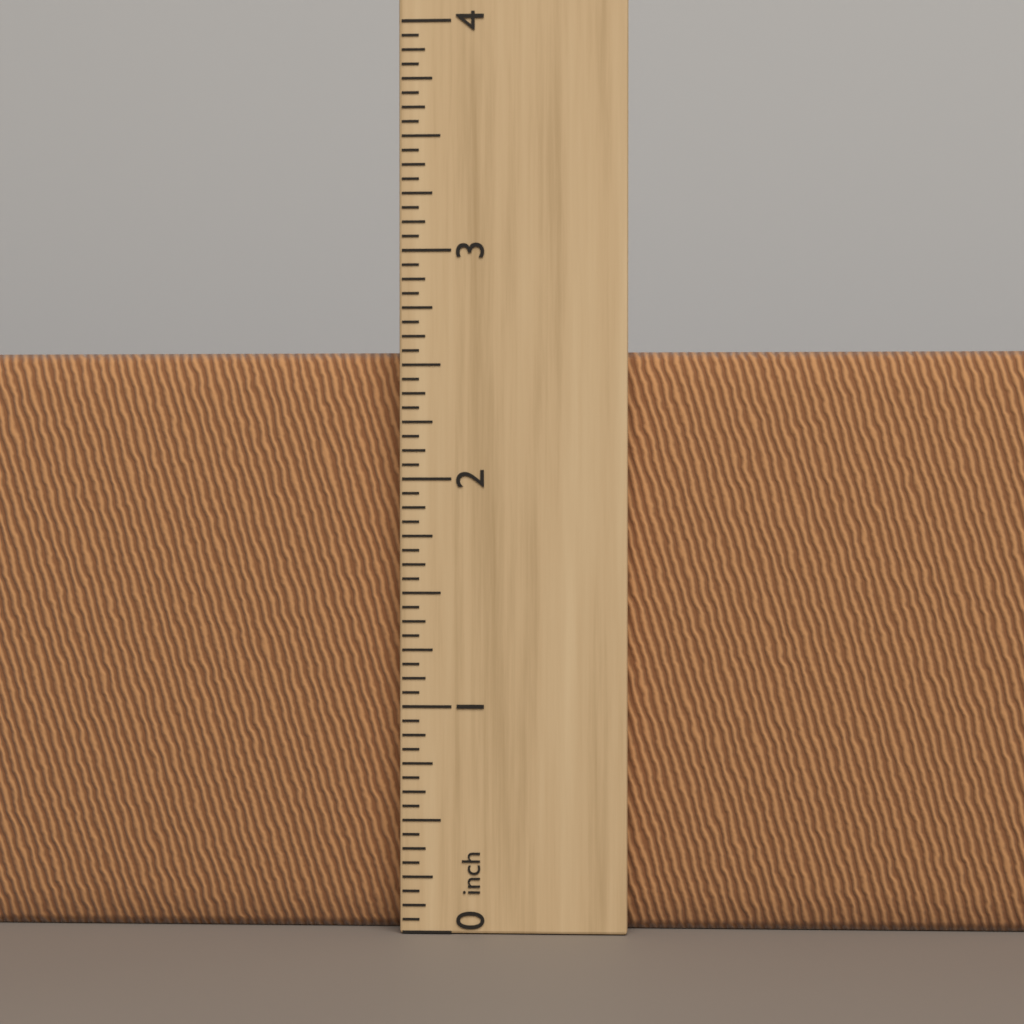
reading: 2.5625 inch
